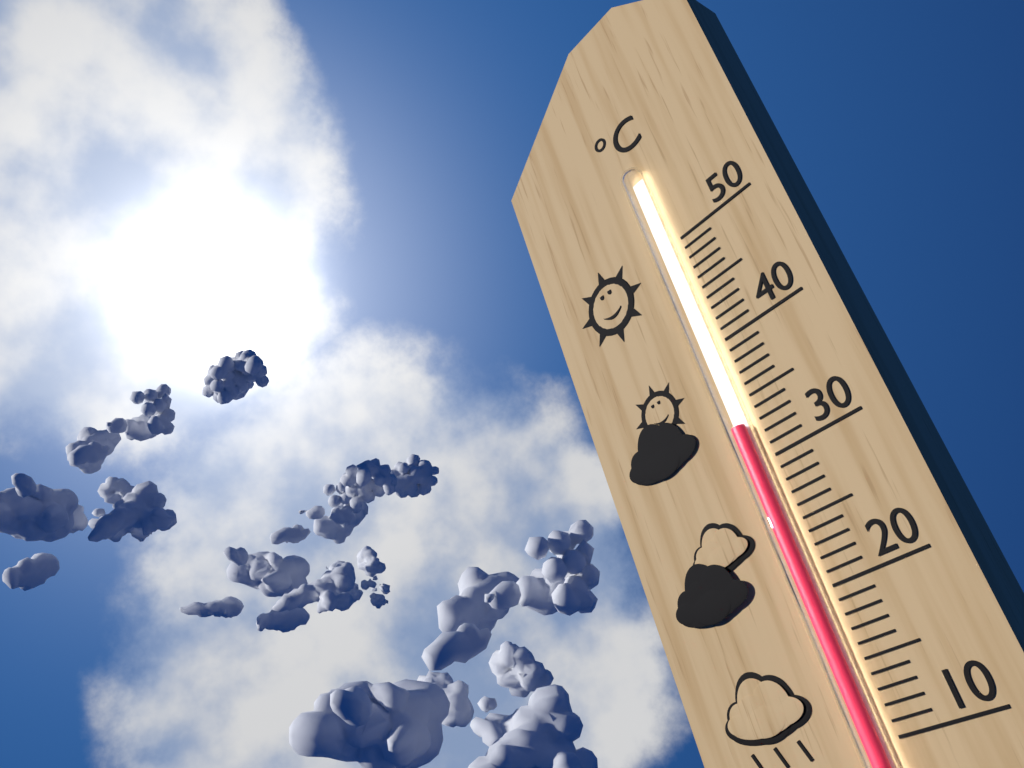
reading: 33 °C
